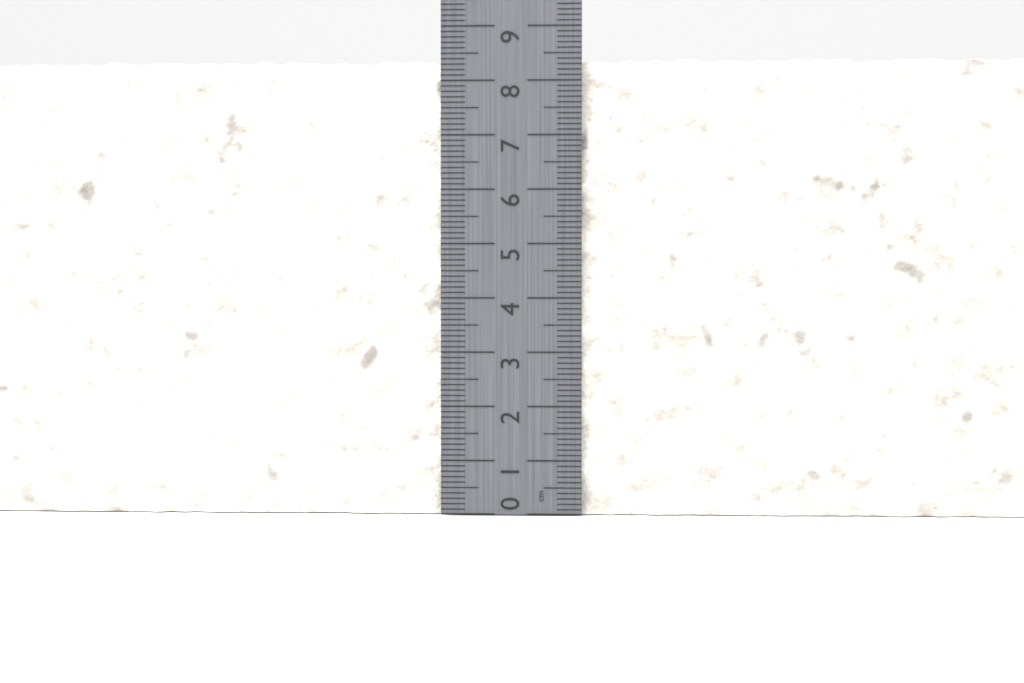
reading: 8.4 cm
